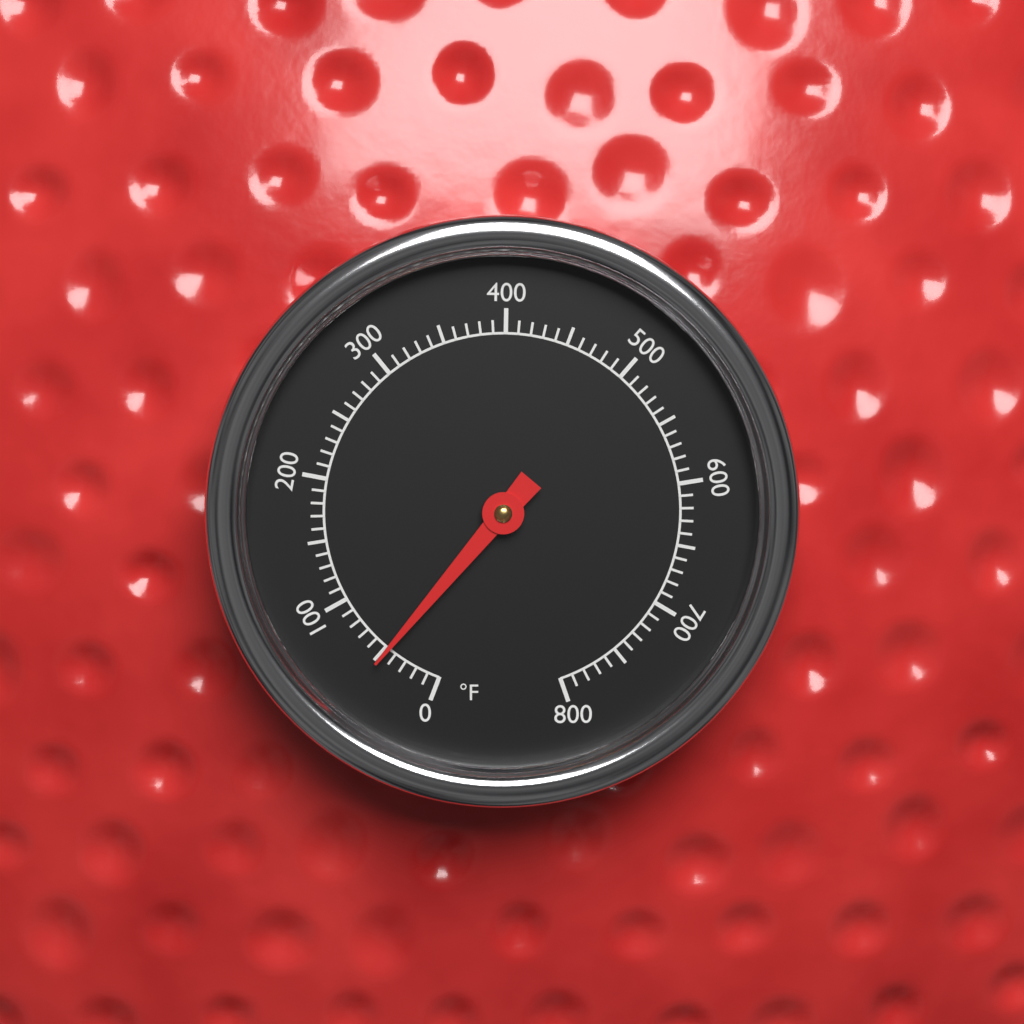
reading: 48 °F
